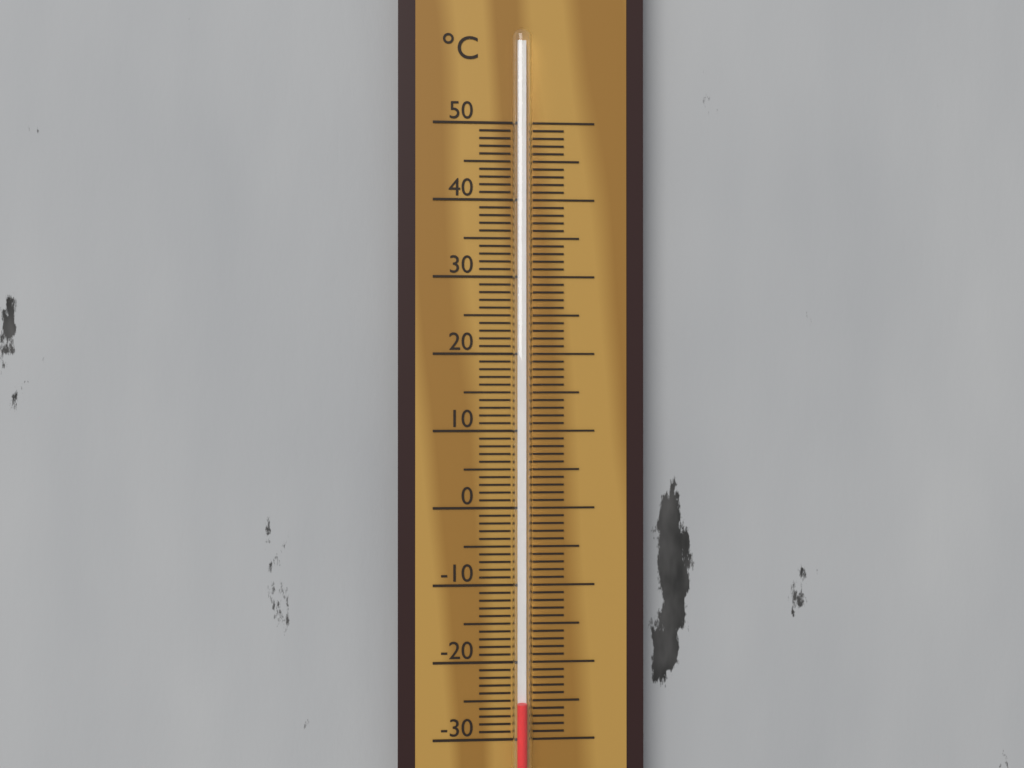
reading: -25 °C
